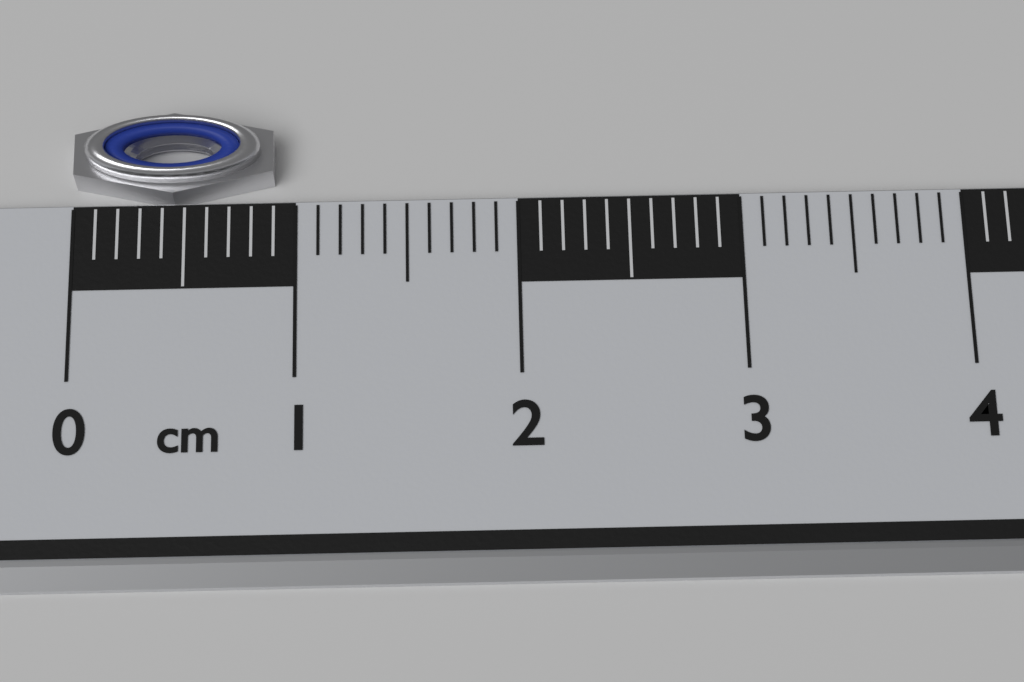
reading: 0.9 cm
